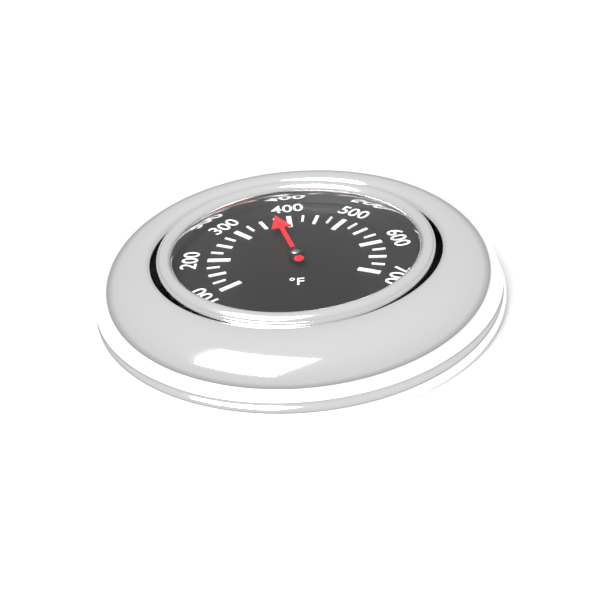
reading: 375 °F
